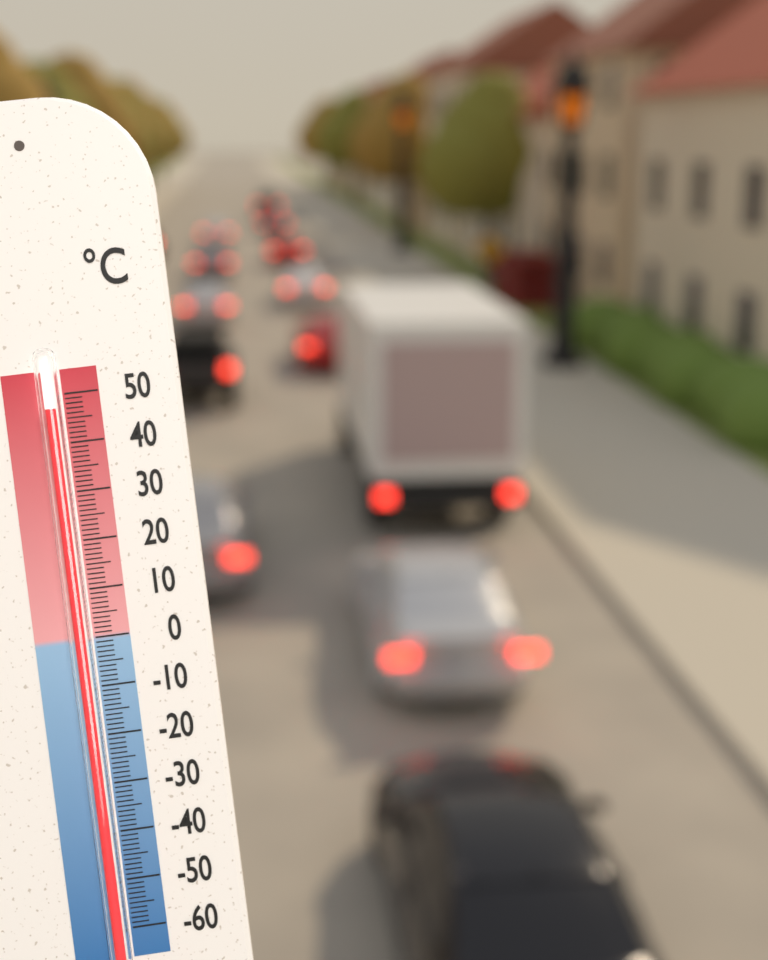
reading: 47 °C
